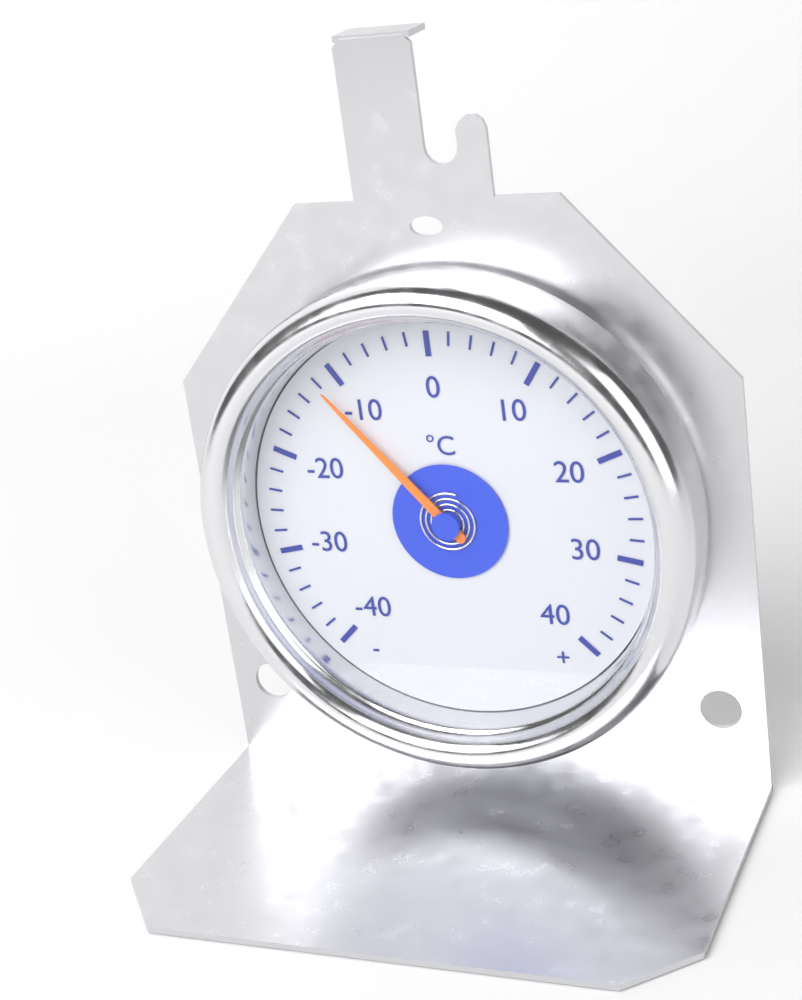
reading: -12 °C
